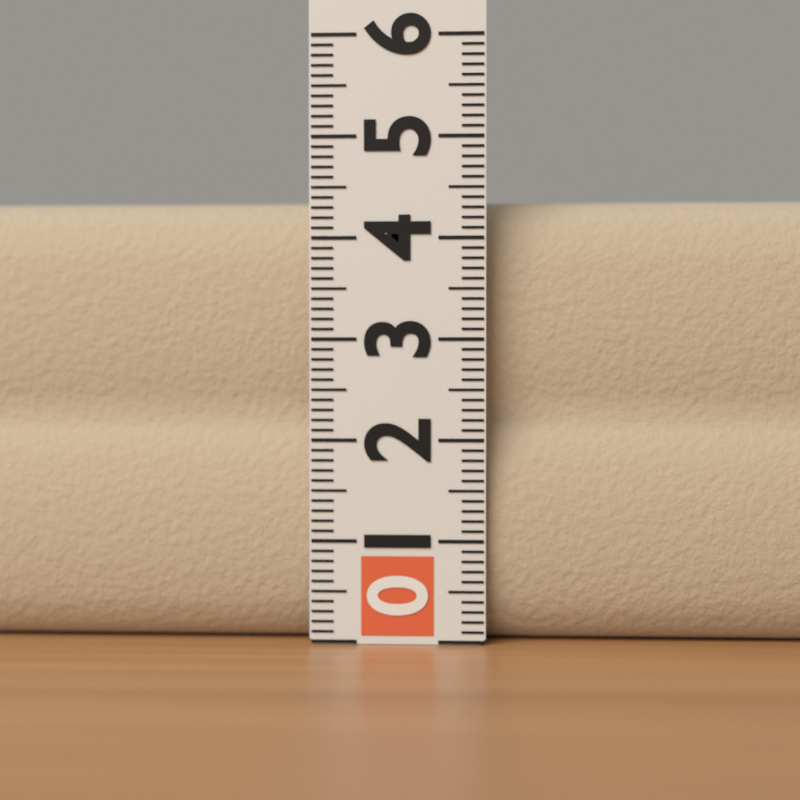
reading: 4.4 (no unit)
